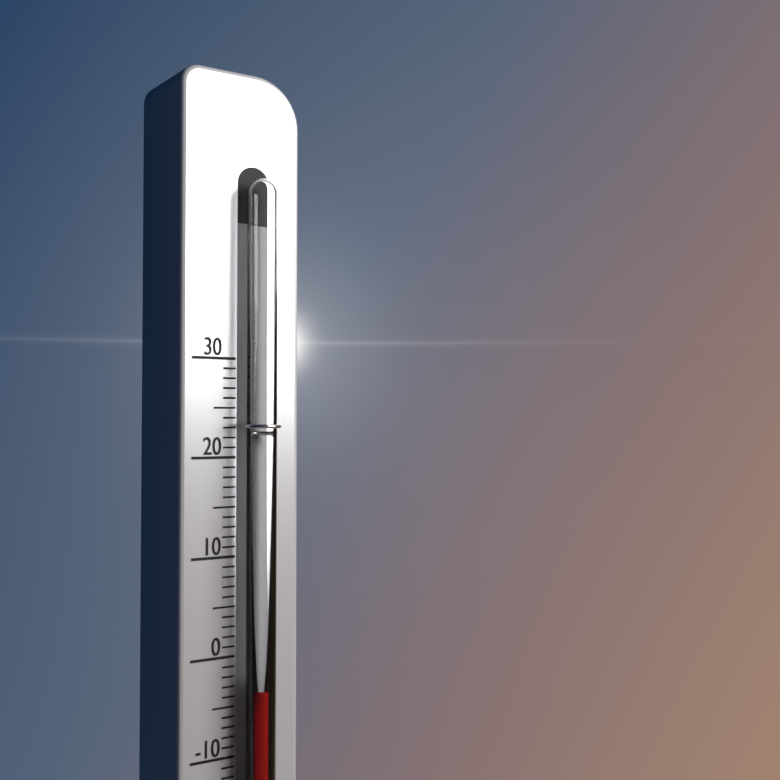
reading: -3 (no unit)
